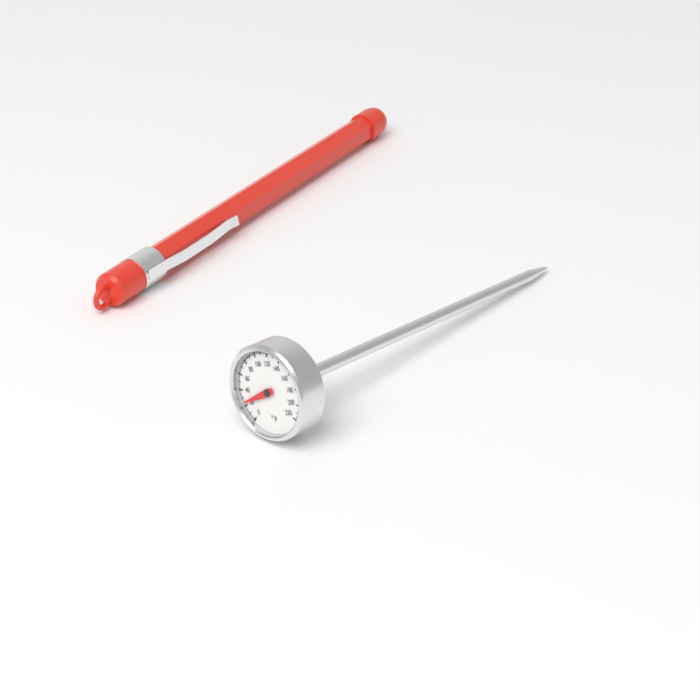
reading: 24 °F
